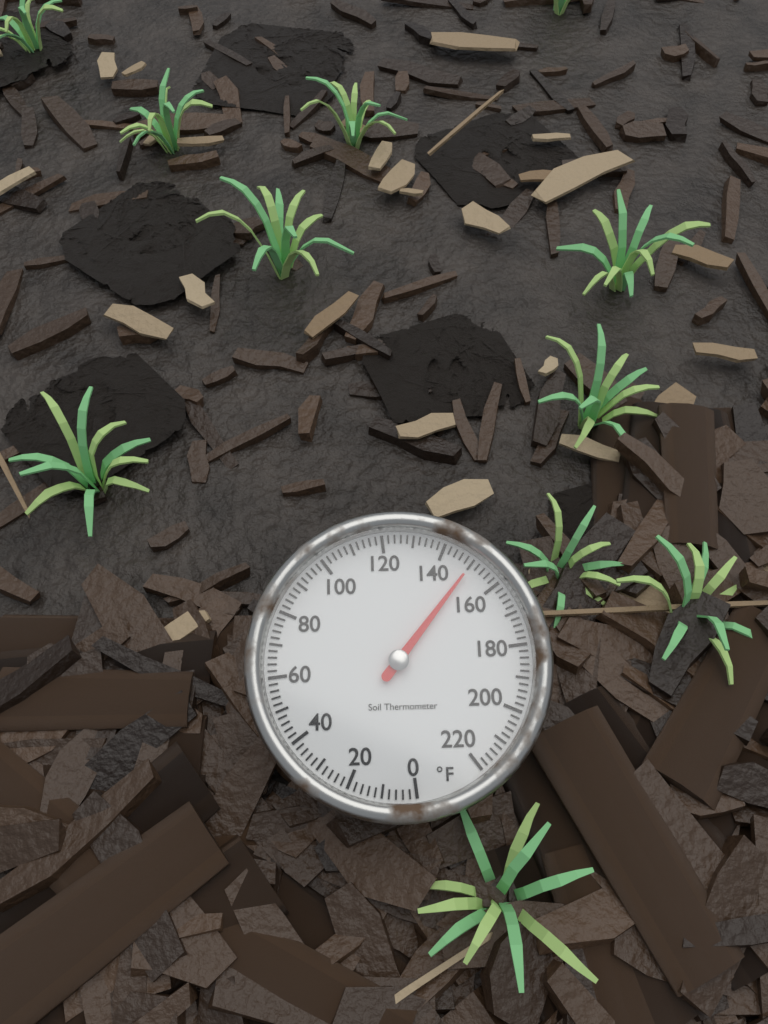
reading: 150 °F
